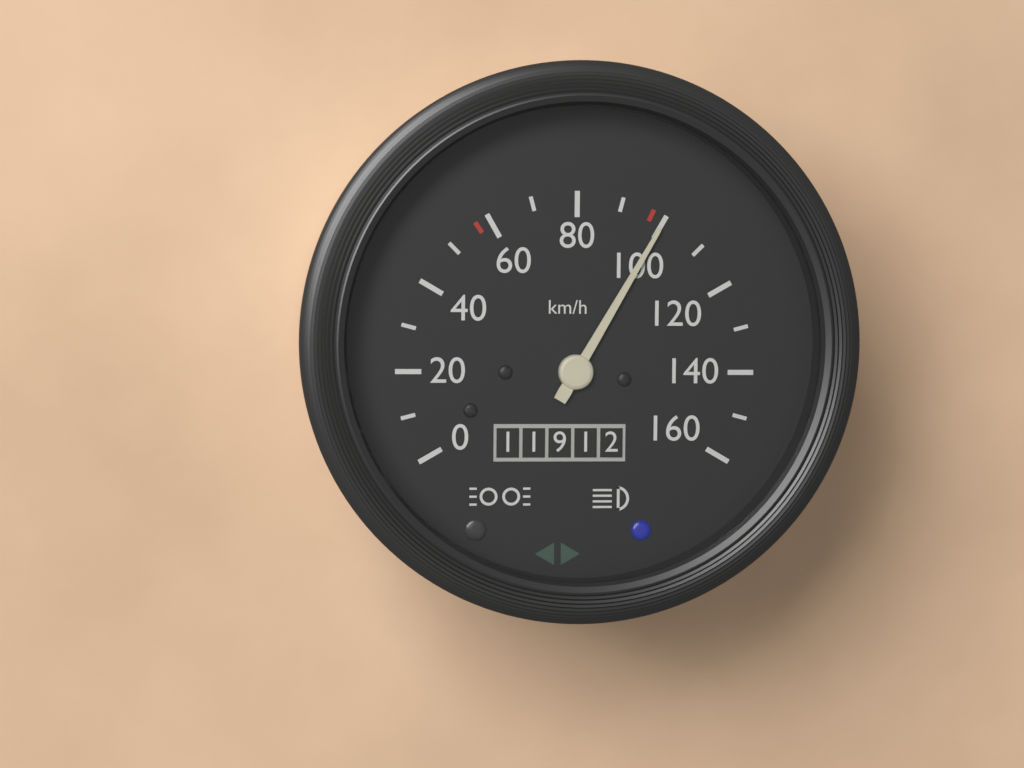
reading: 100 km/h
